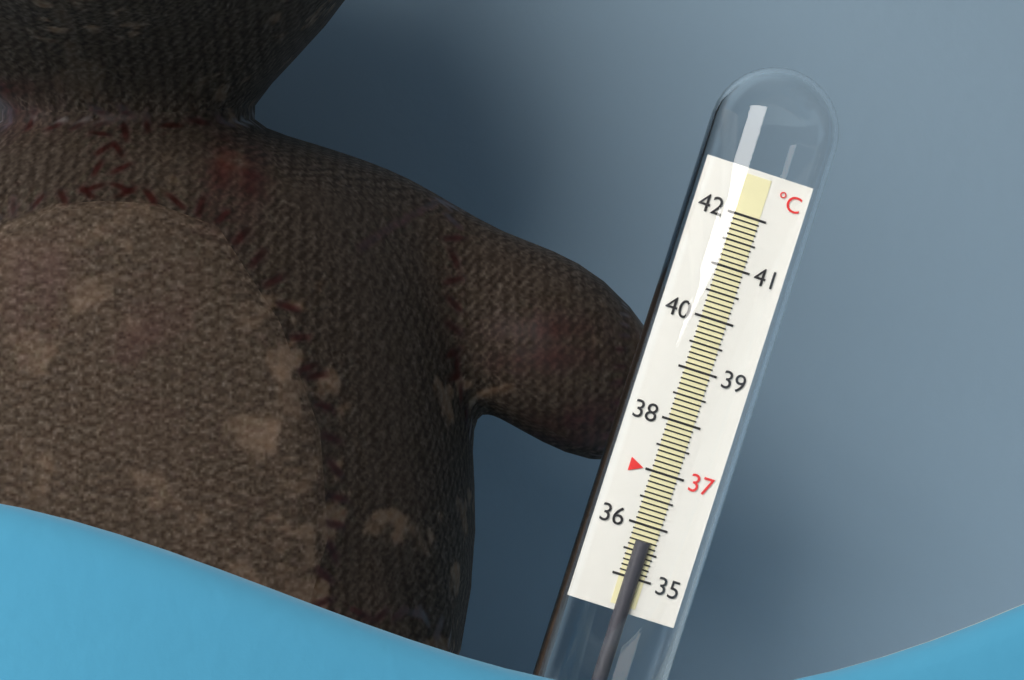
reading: 35.7 °C
